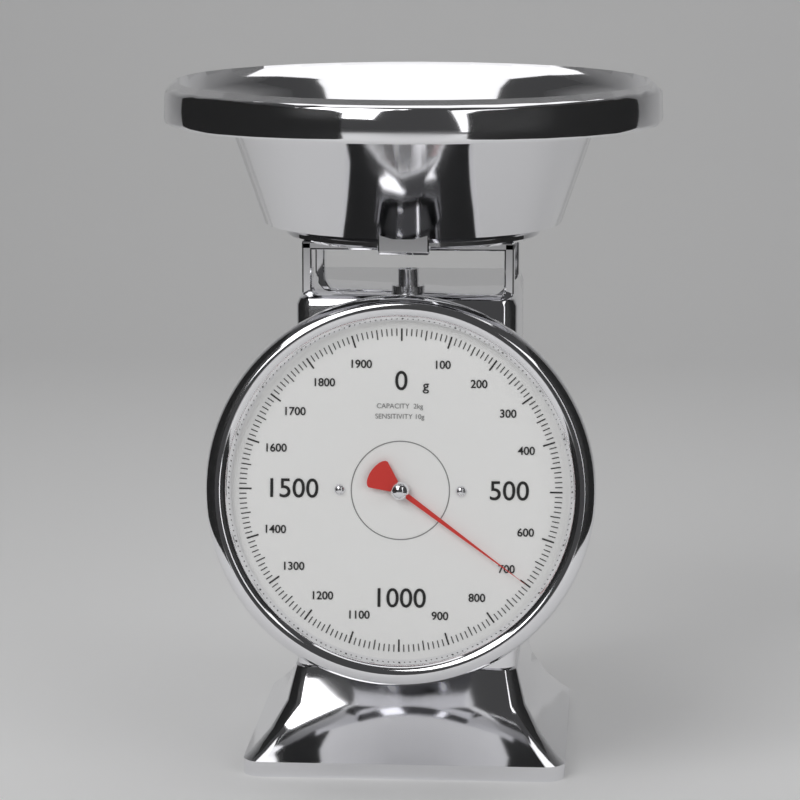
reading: 700 g
